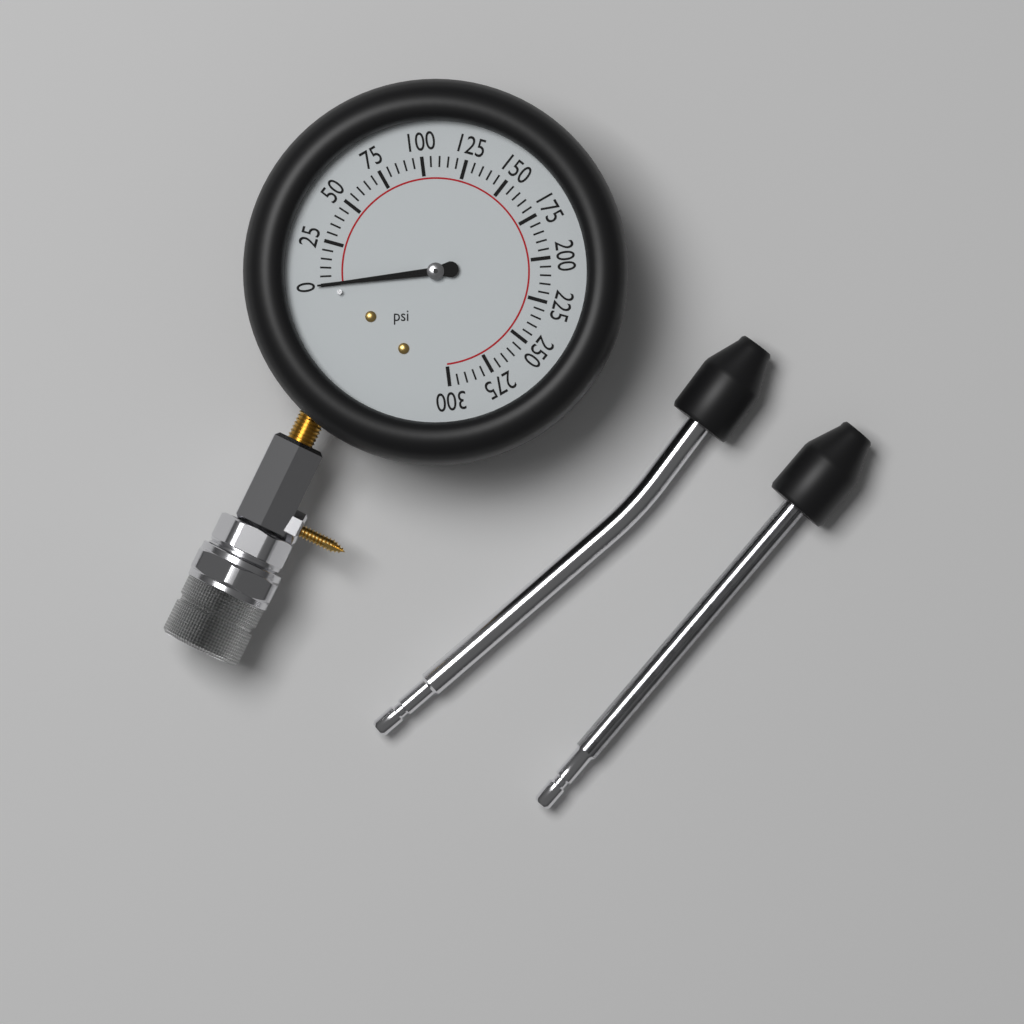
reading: 0 psi
